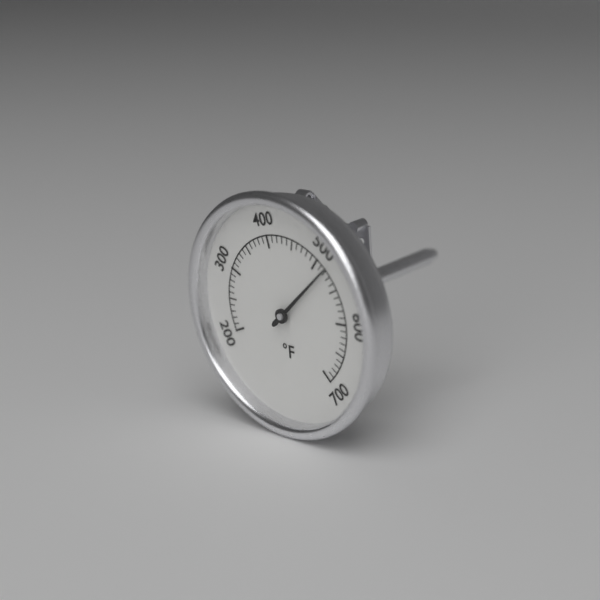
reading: 520 °F
